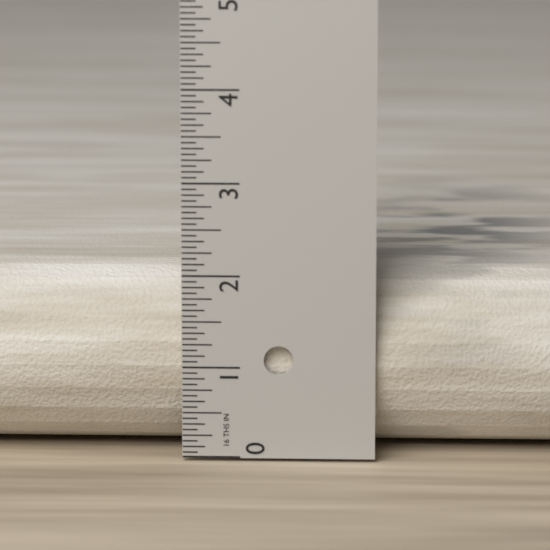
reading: 2.0000 in
